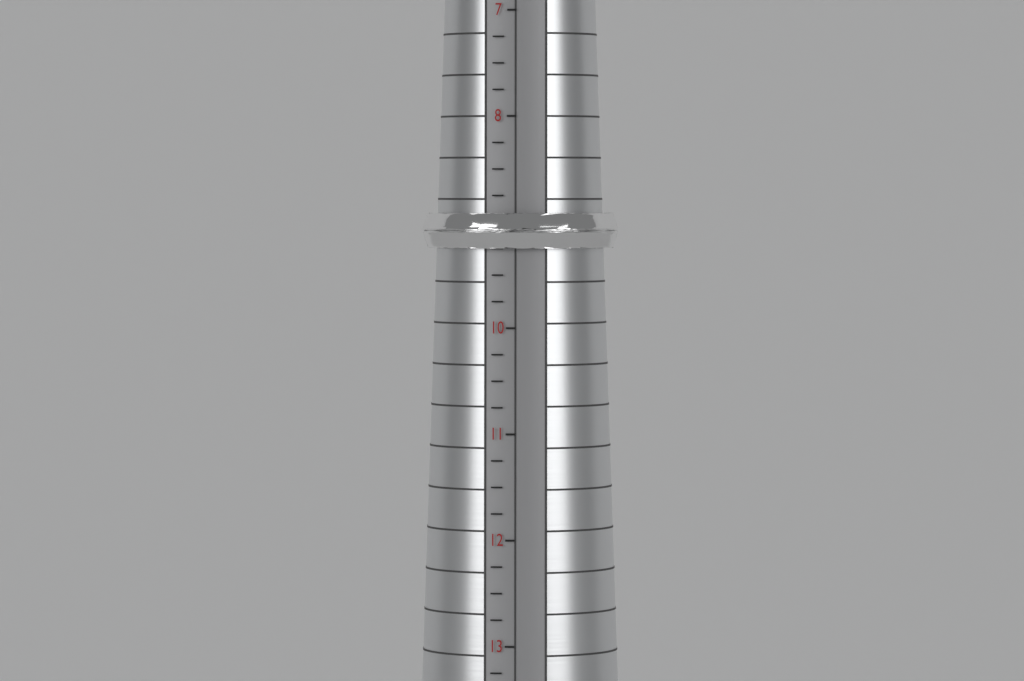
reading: 9.25 (no unit)
